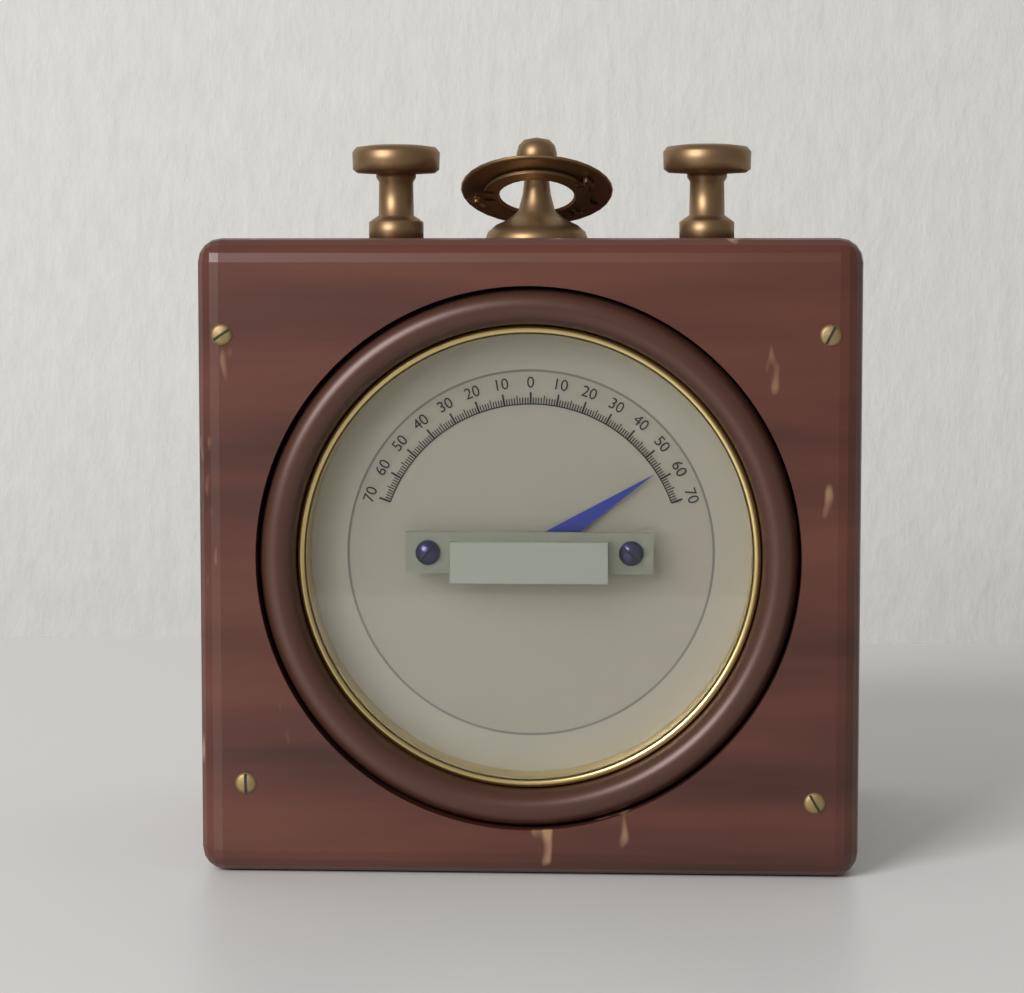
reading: 57 (no unit)
